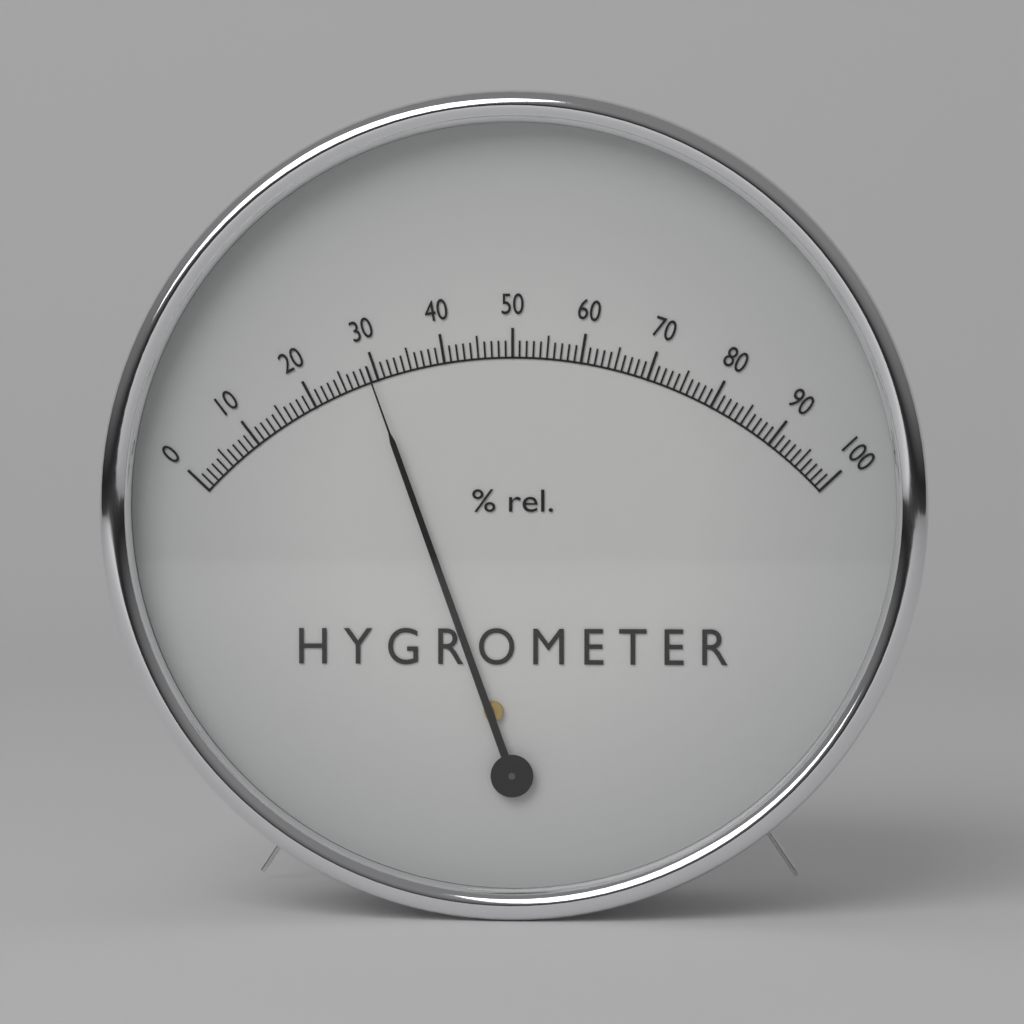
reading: 29 %
